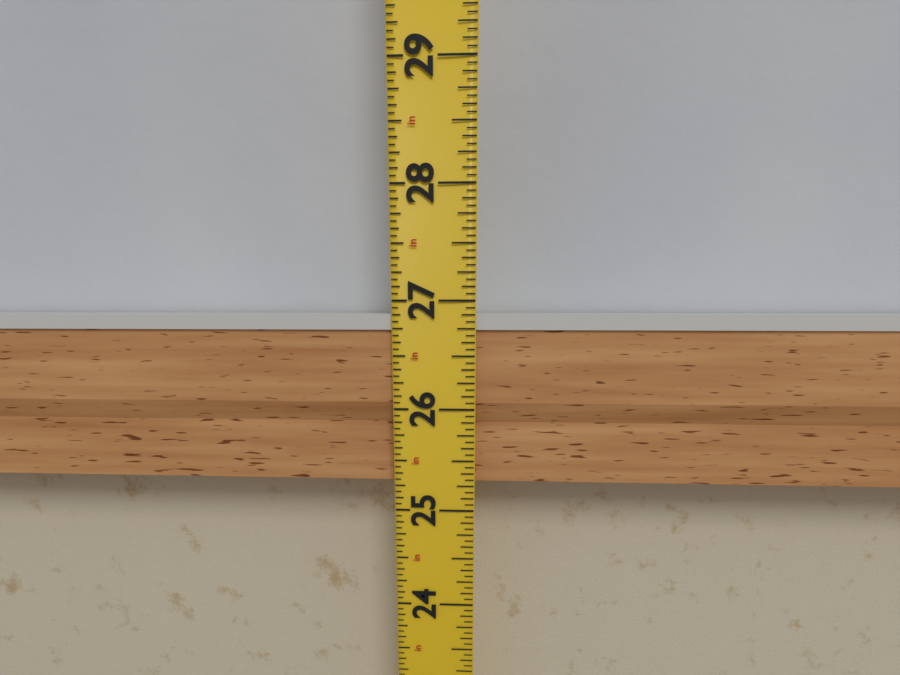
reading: 26.8750 in
